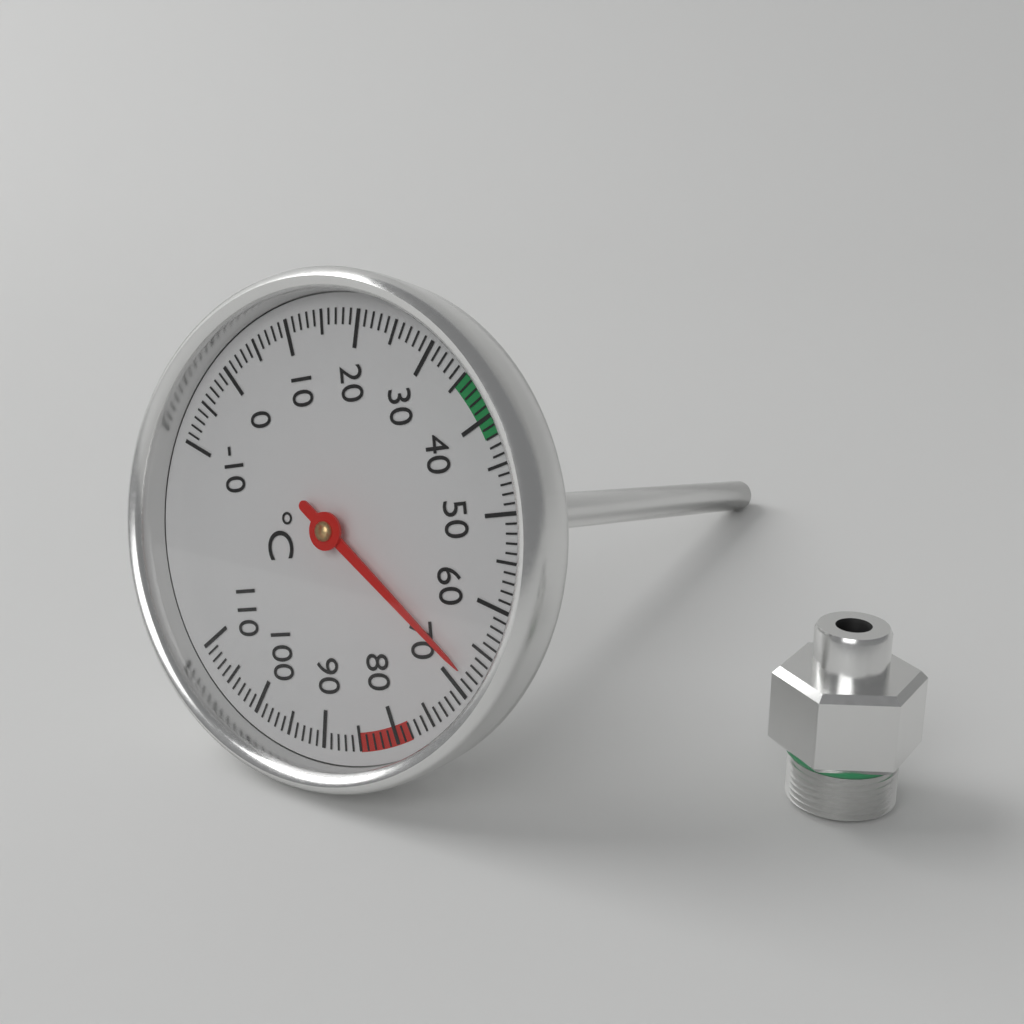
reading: 68 °C
